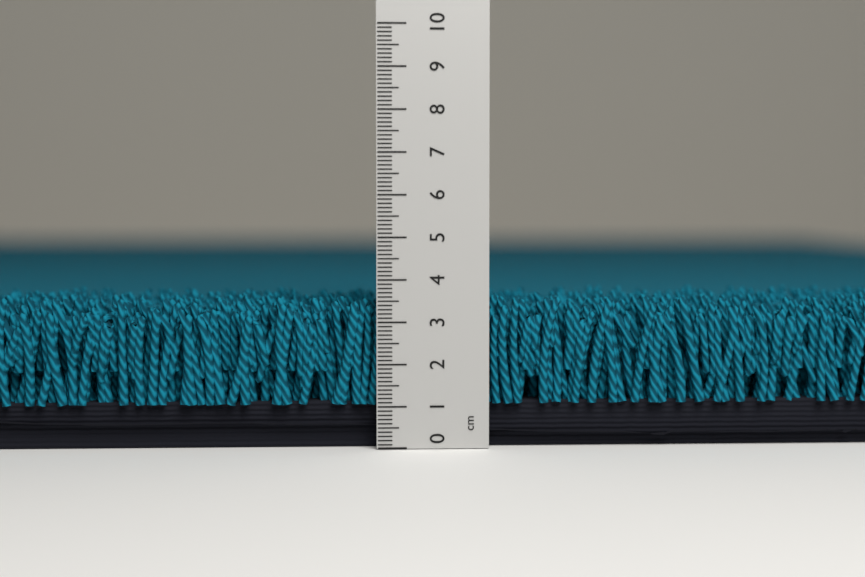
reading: 3.6 cm
